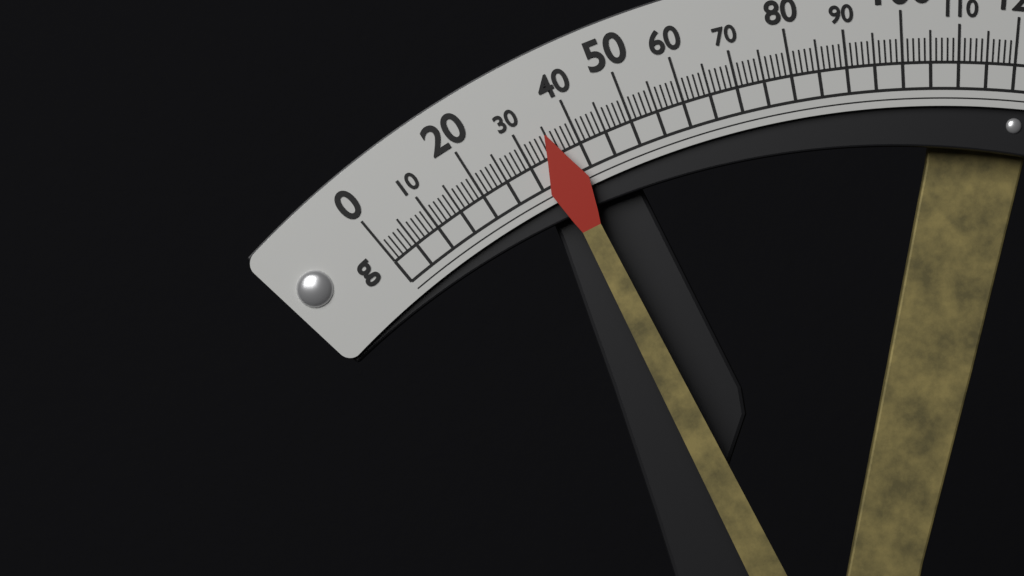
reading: 35 g
